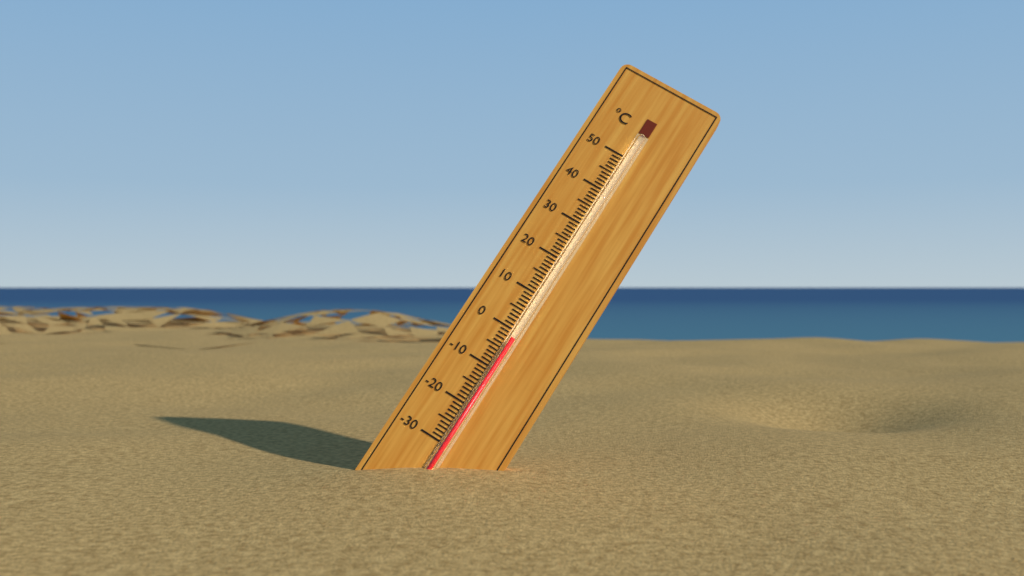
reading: -2 °C
